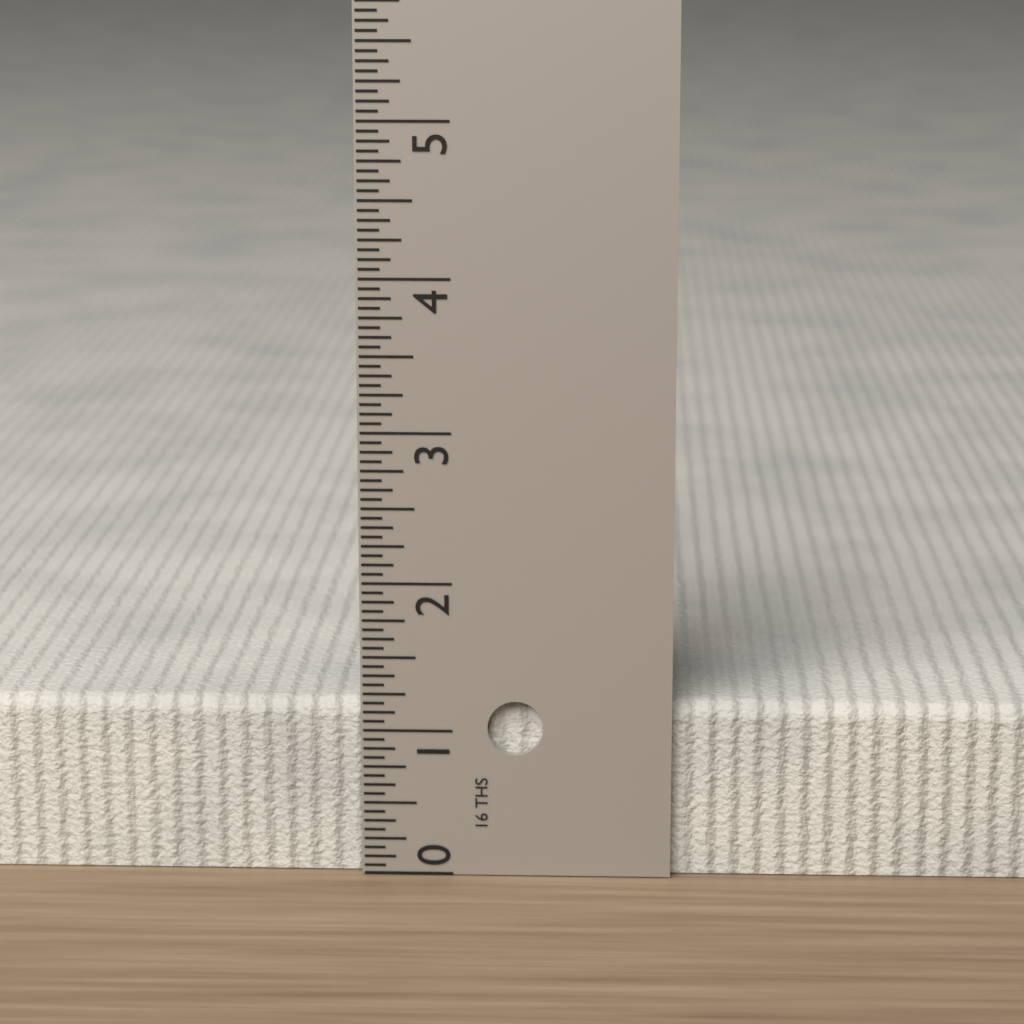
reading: 1.1875 in
